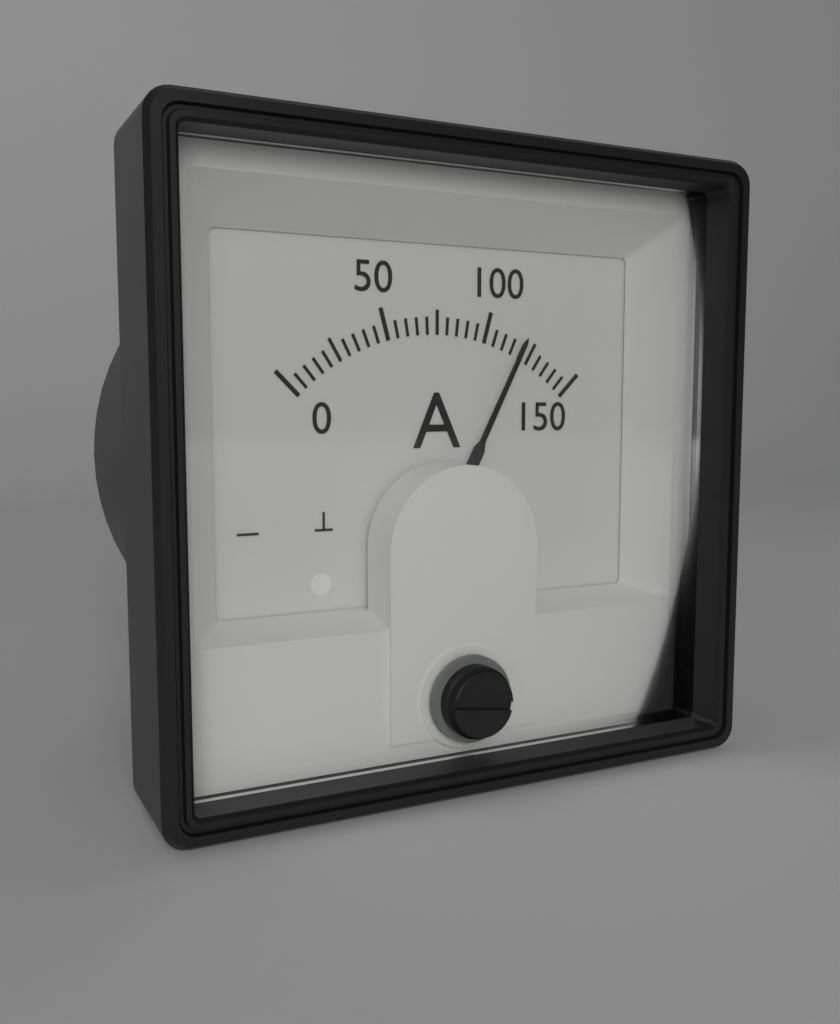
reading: 120 A
